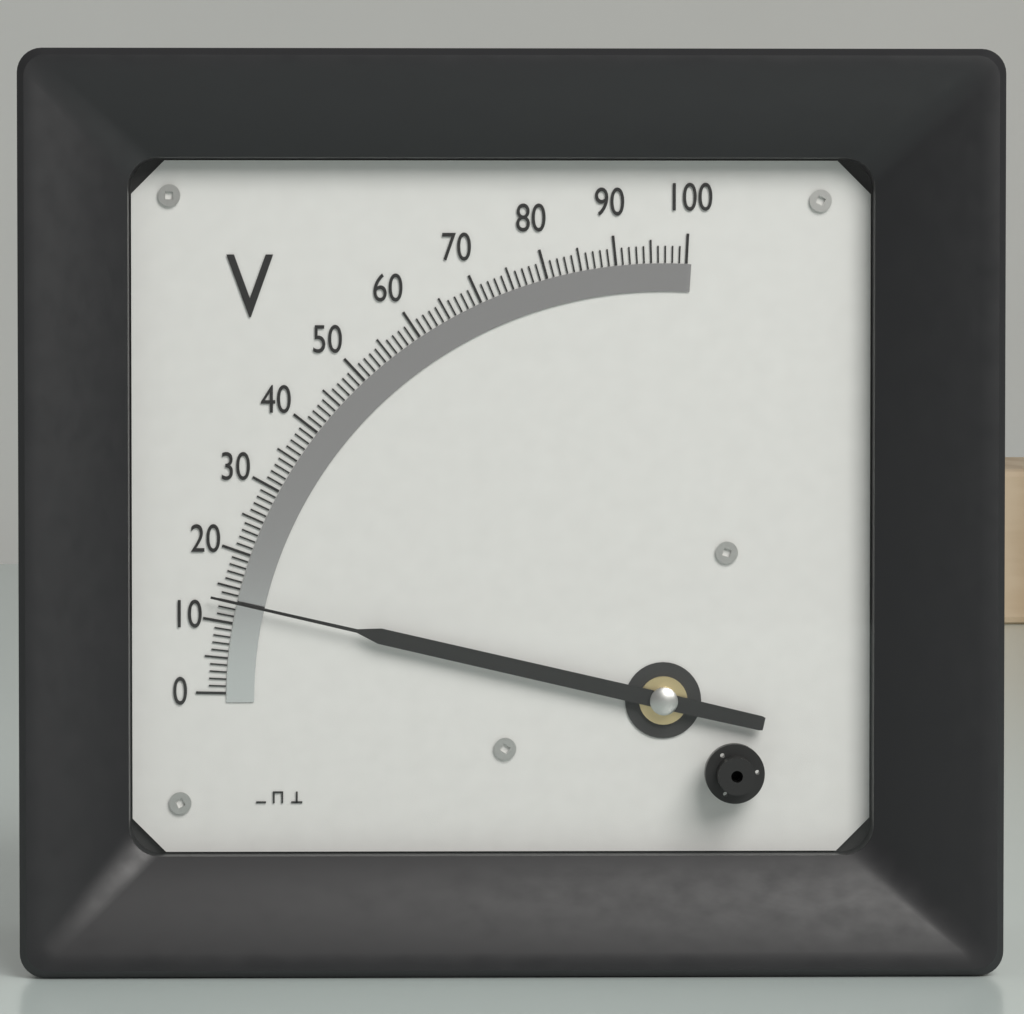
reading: 13 V
